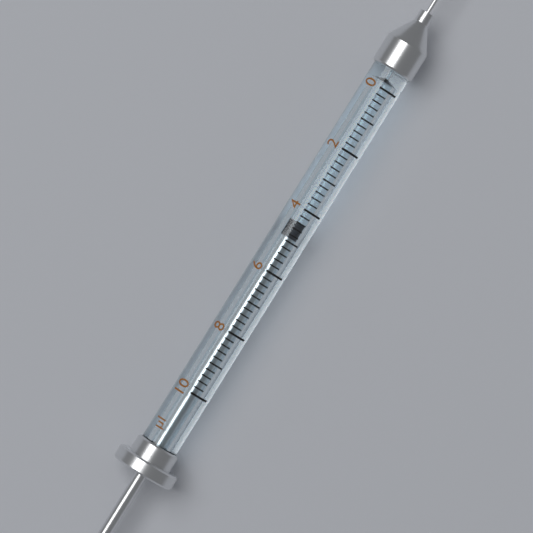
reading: 4.4 µl
